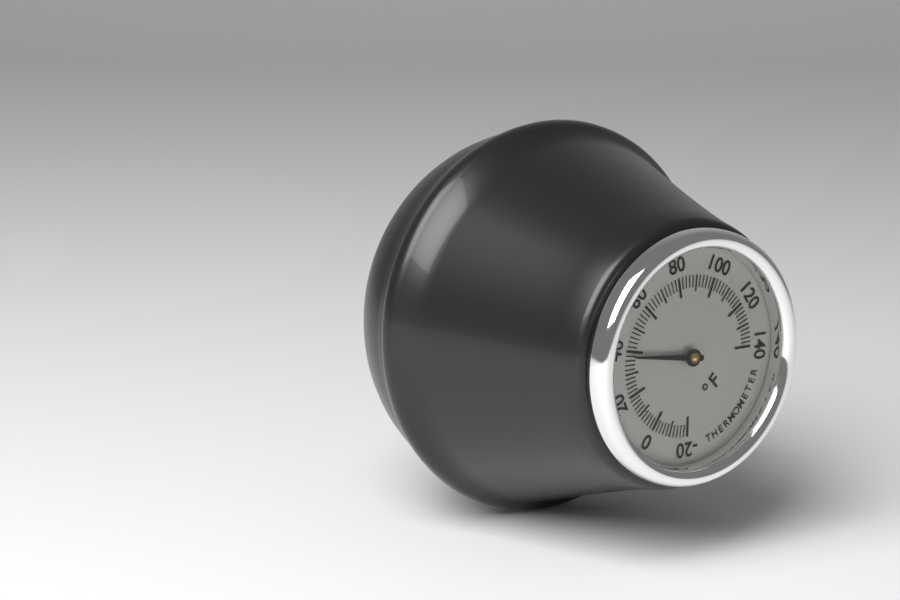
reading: 38 °F
